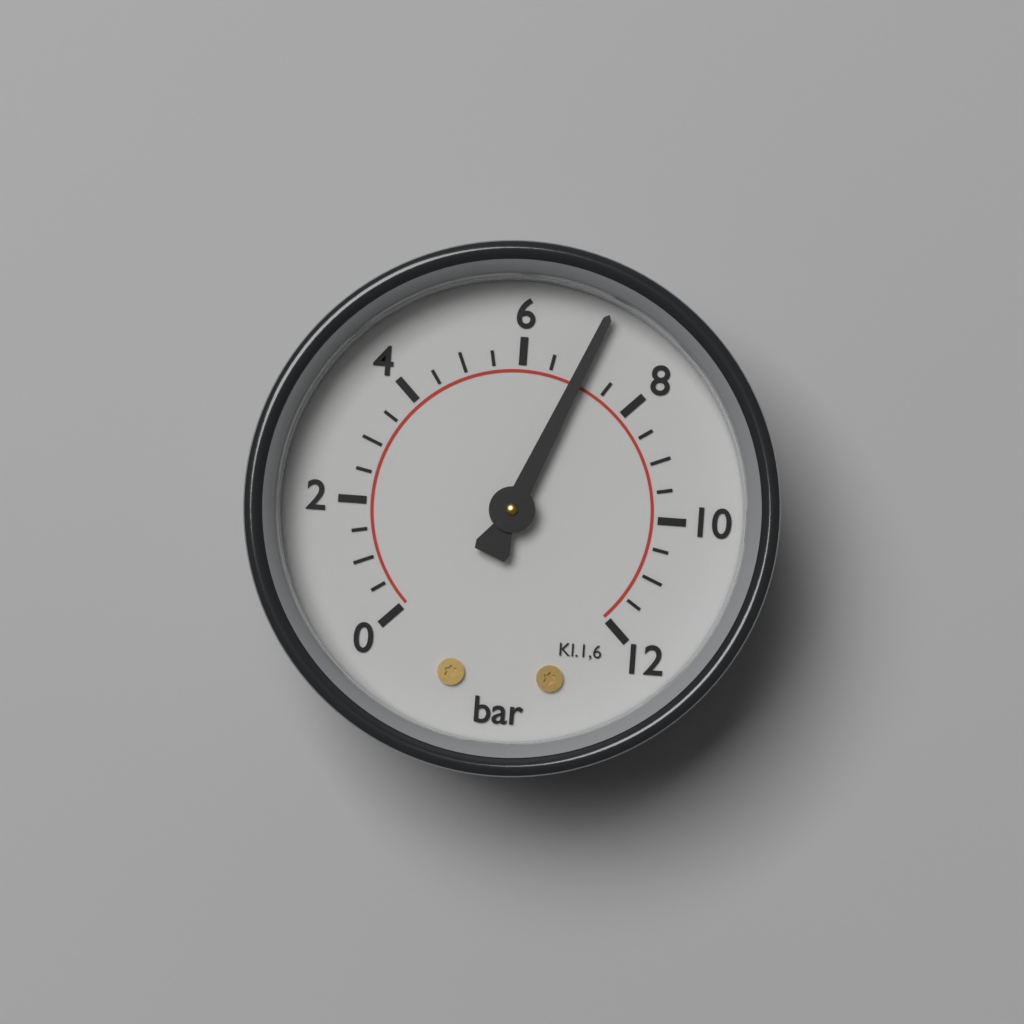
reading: 7.0 bar
